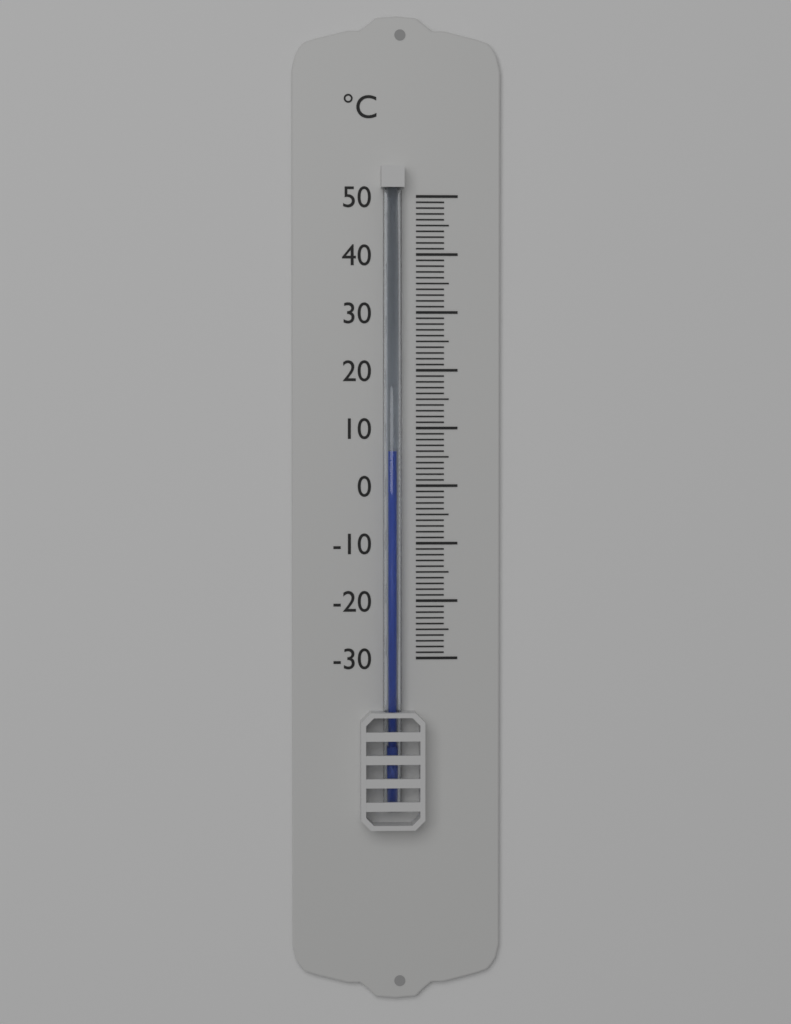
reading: 6 °C
